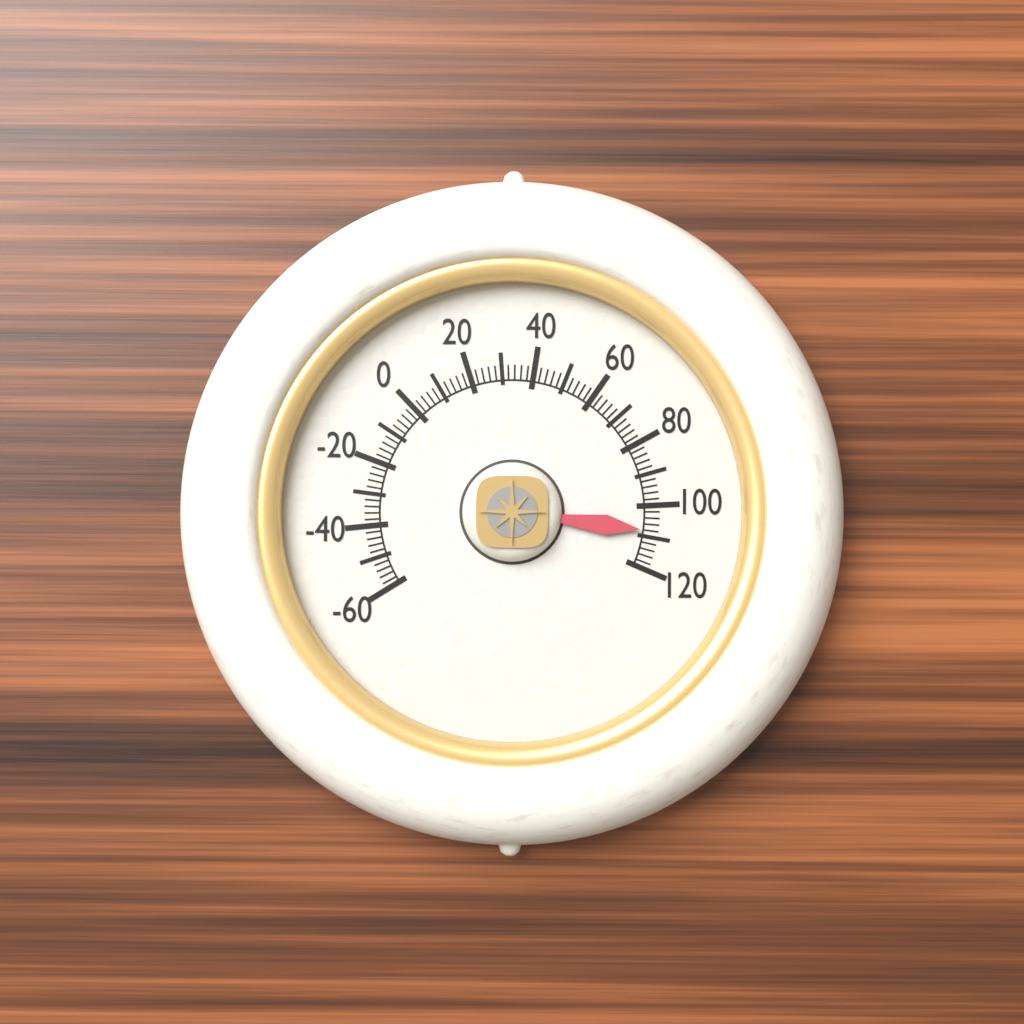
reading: 108 (no unit)
